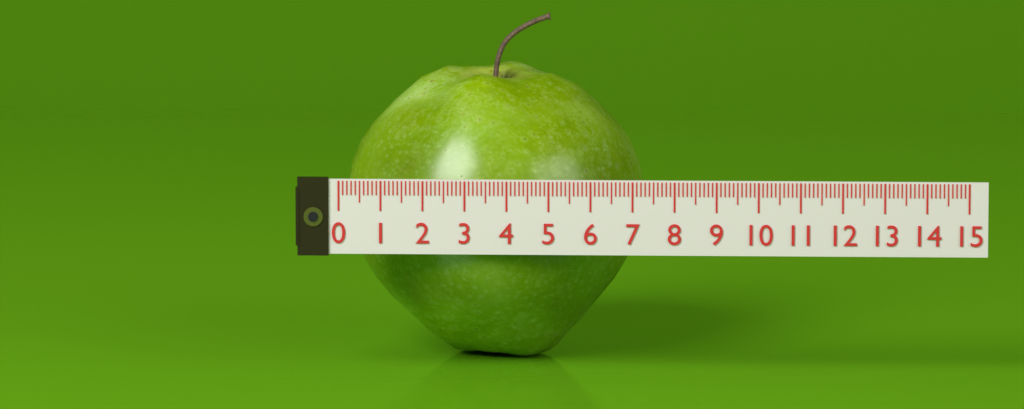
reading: 7.2 (no unit)
